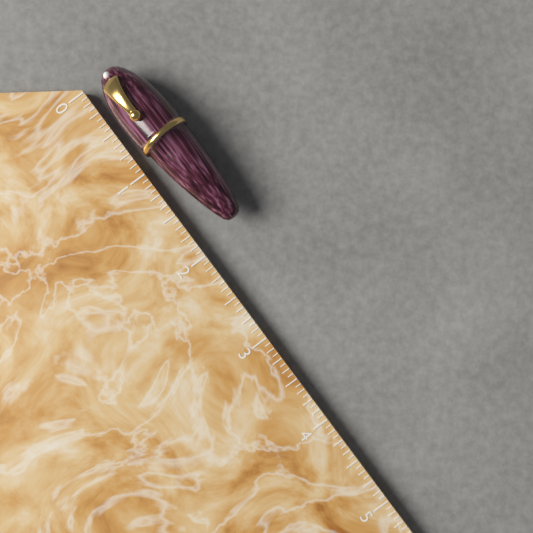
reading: 1.8750 (no unit)
